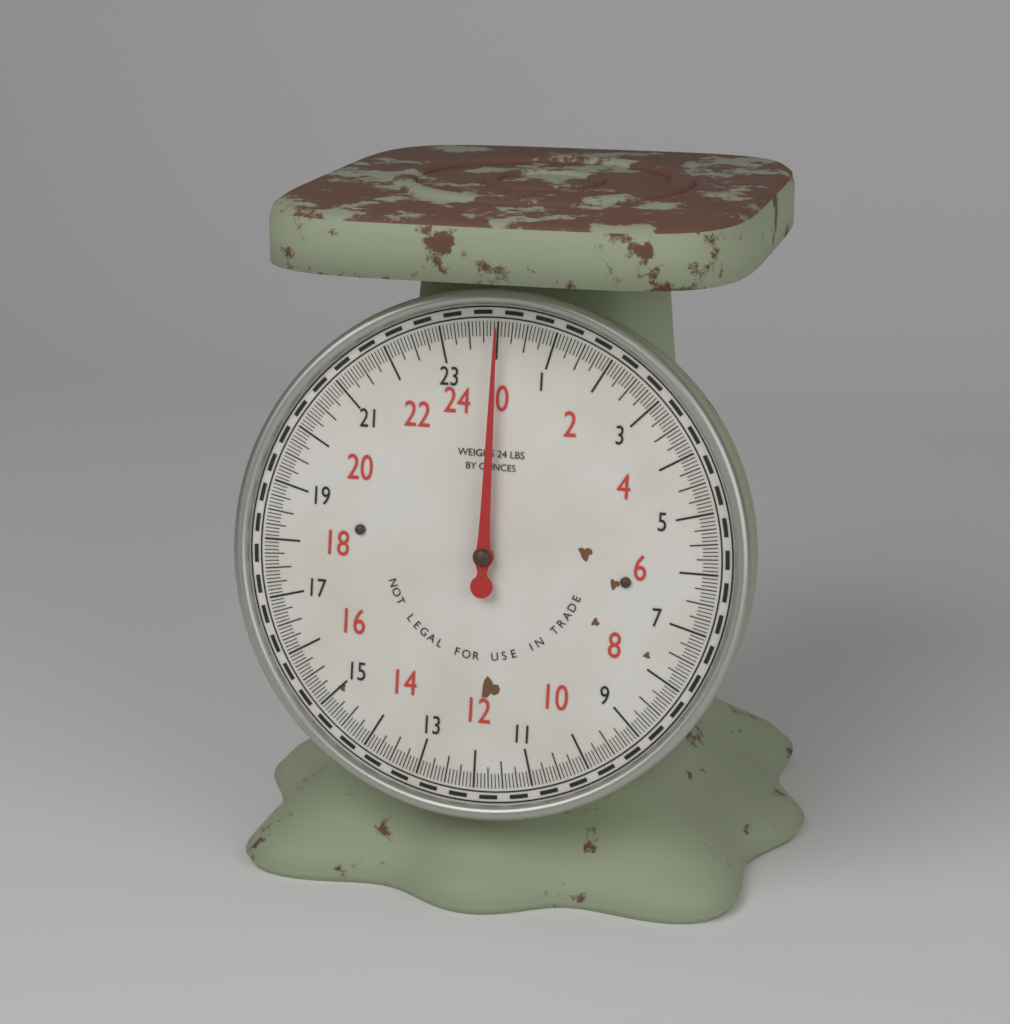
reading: 0.0000 lbs
